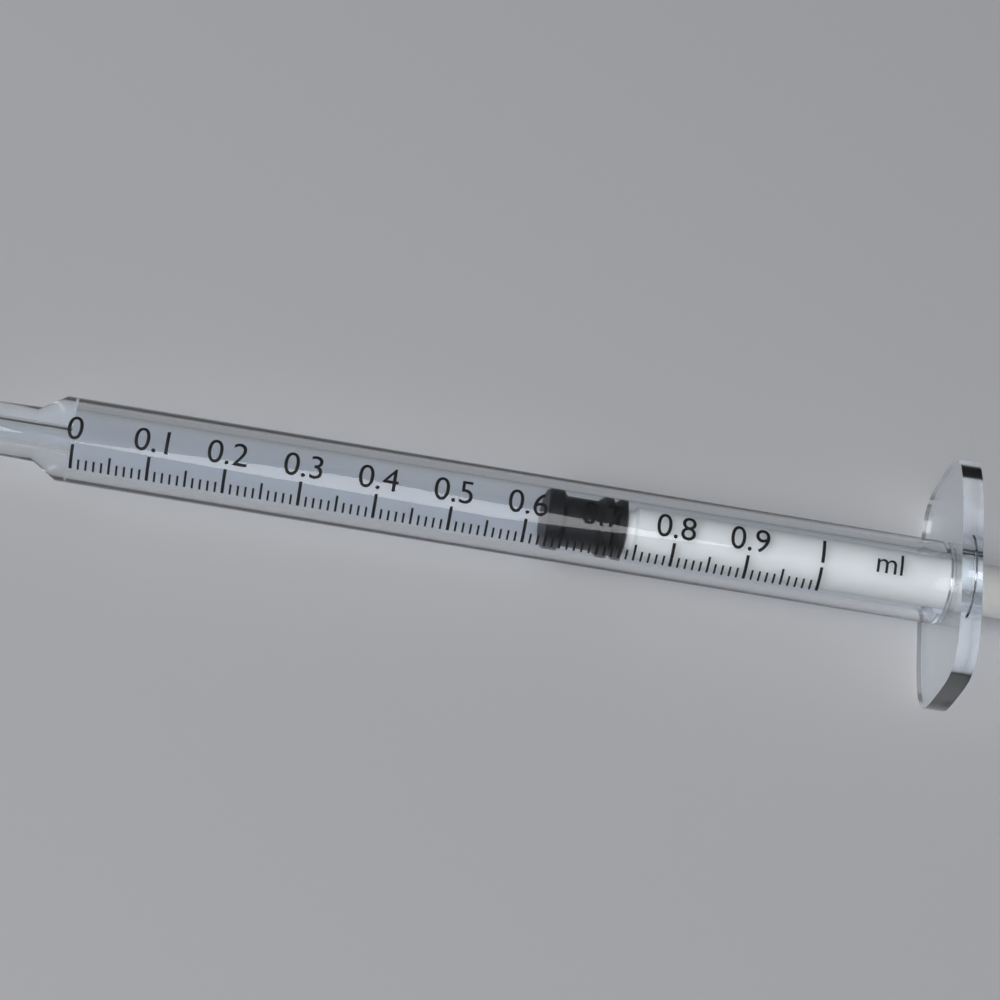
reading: 0.63 ml
